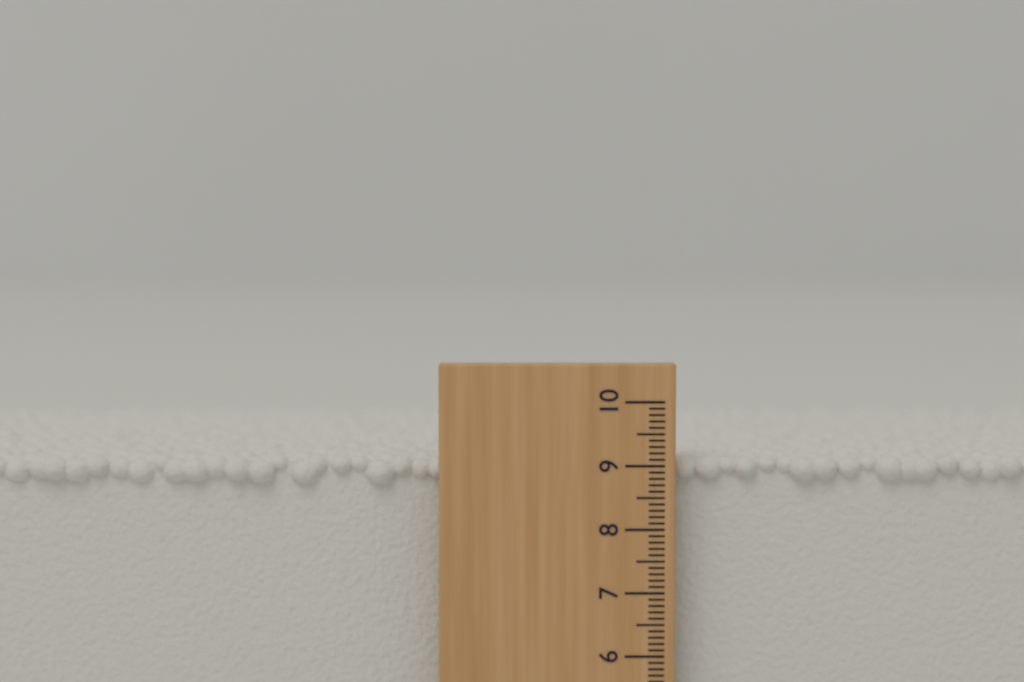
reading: 9.1 (no unit)
